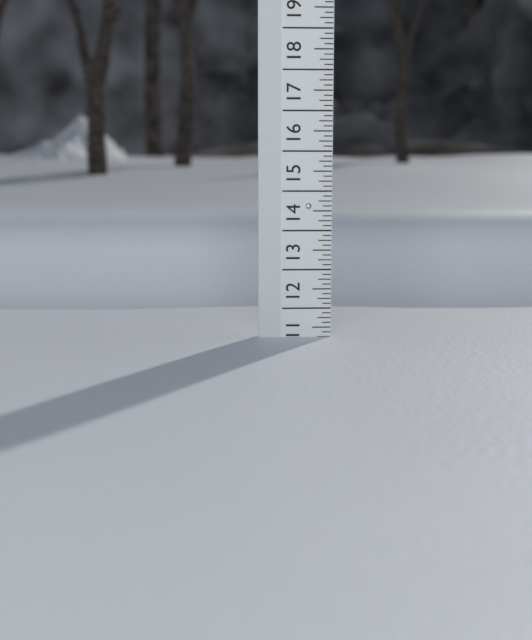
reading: 11.250 (no unit)
